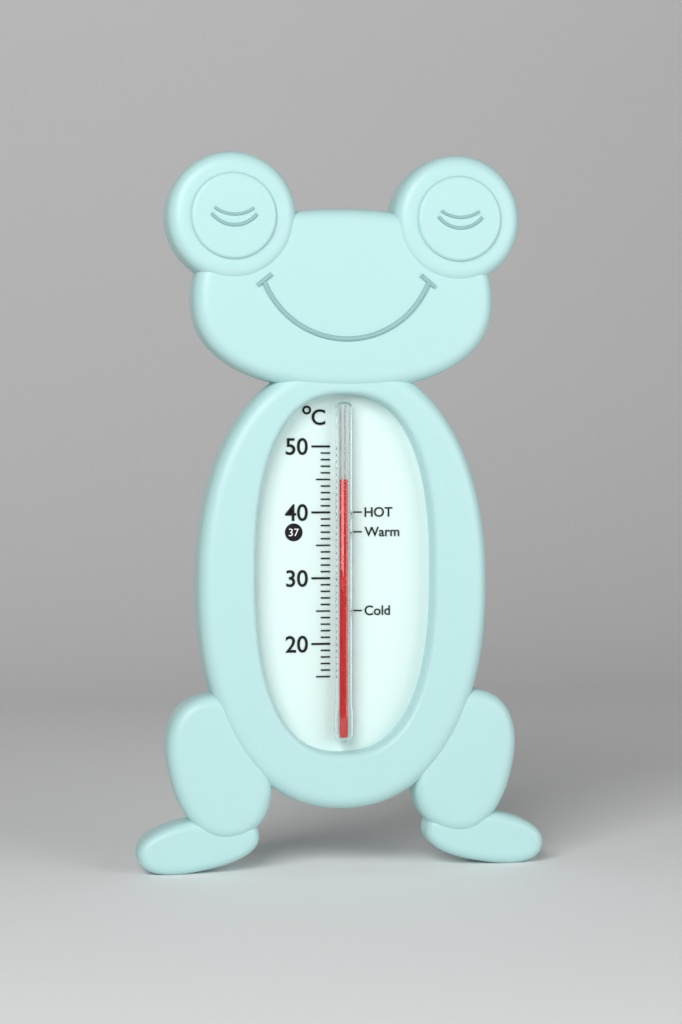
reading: 45 °C
